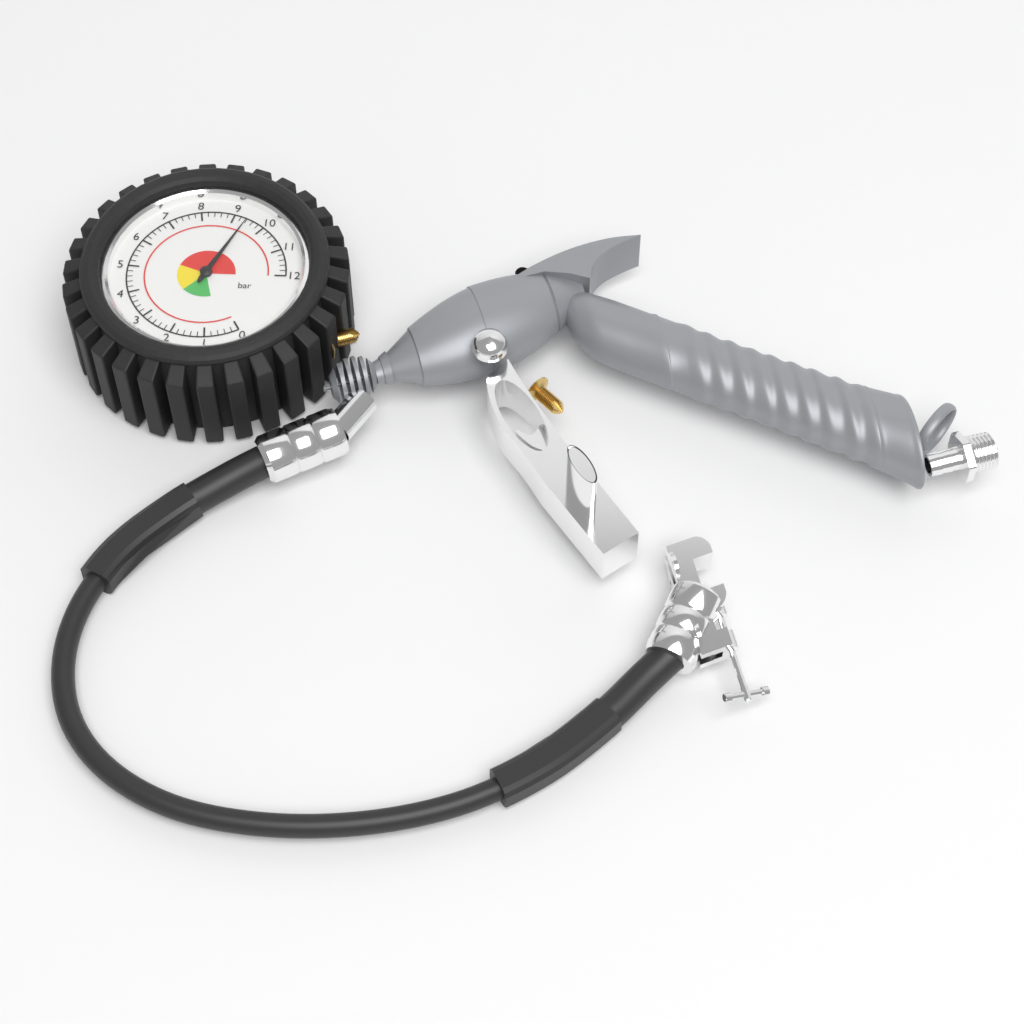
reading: 9.4 bar
